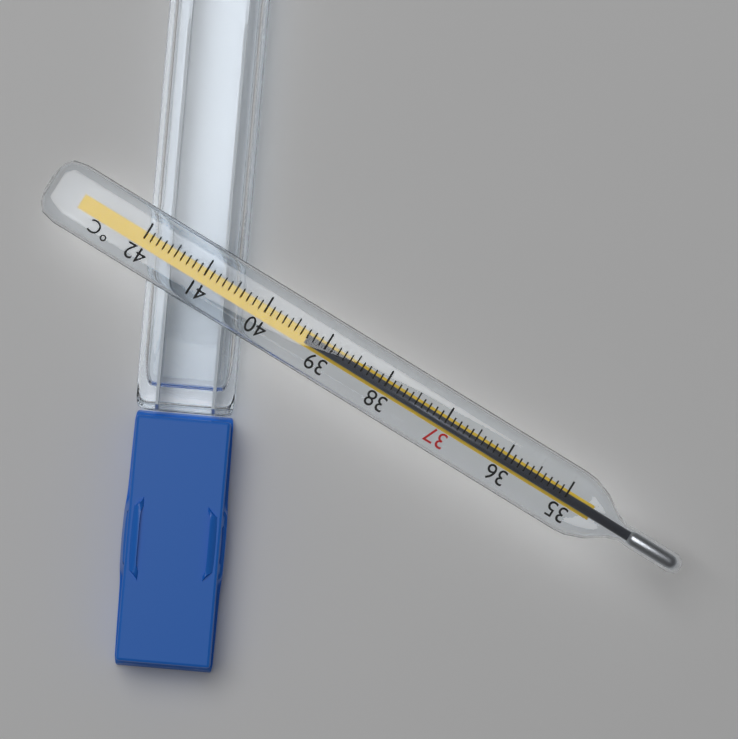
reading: 39.3 °C
